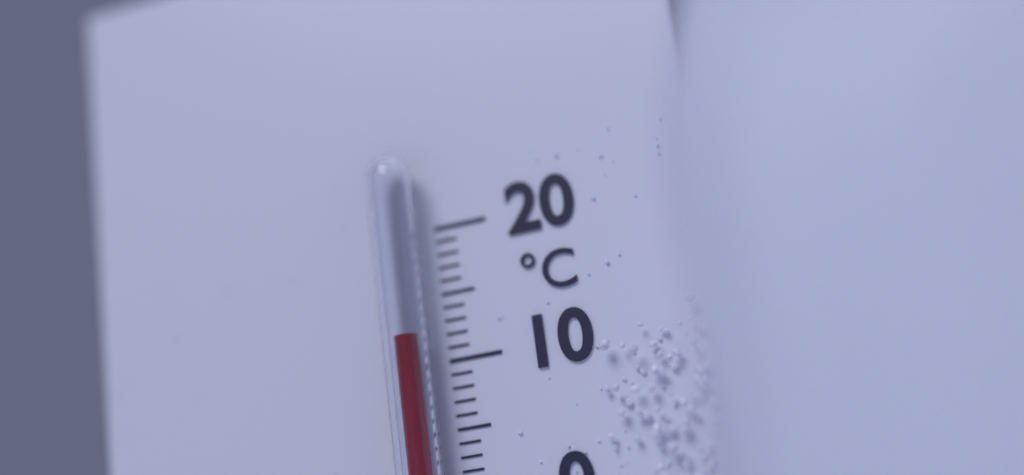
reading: 12 °C
